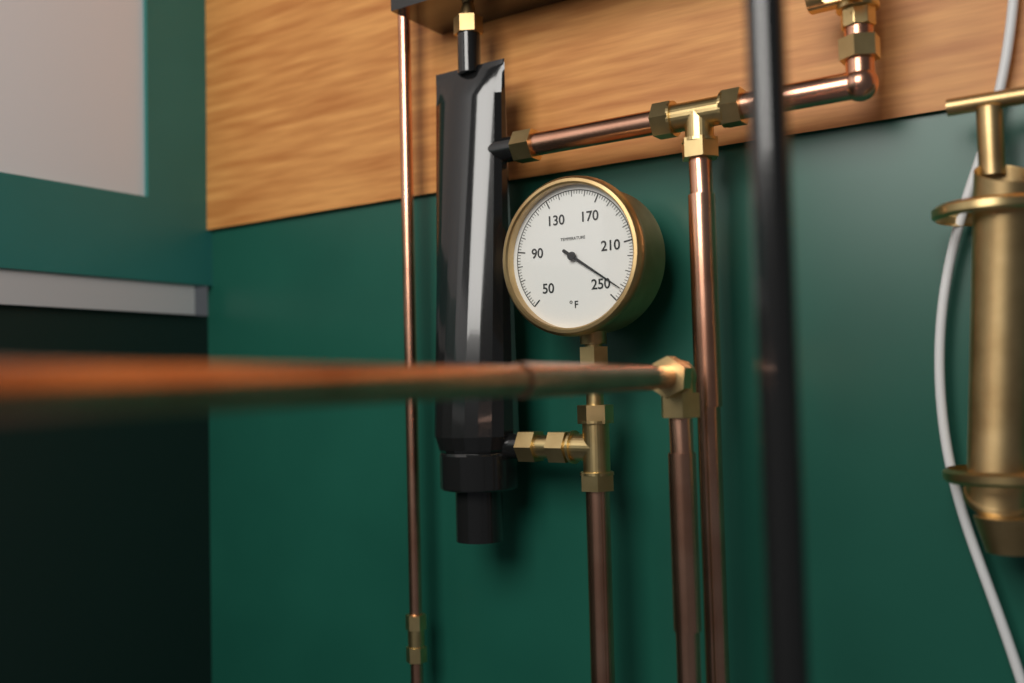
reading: 242 °F
